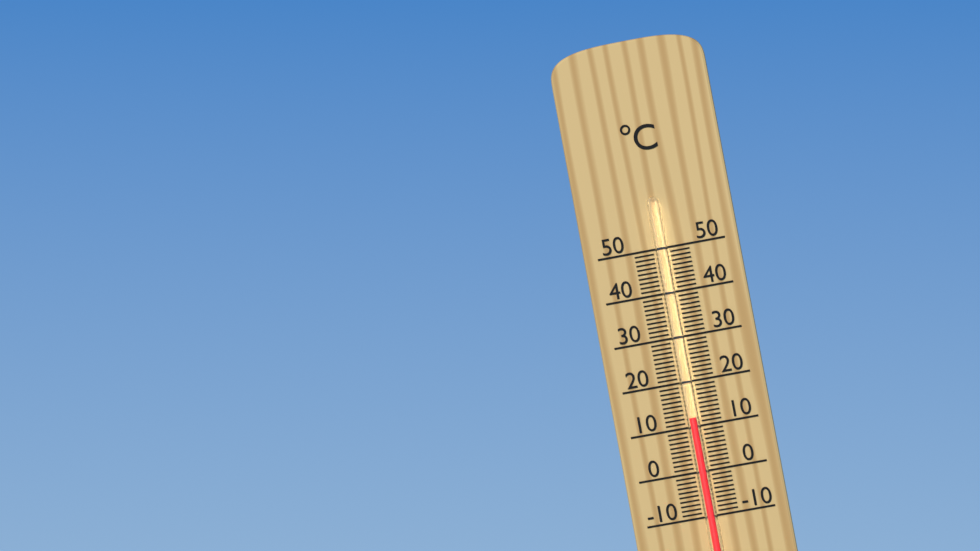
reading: 12 °C
